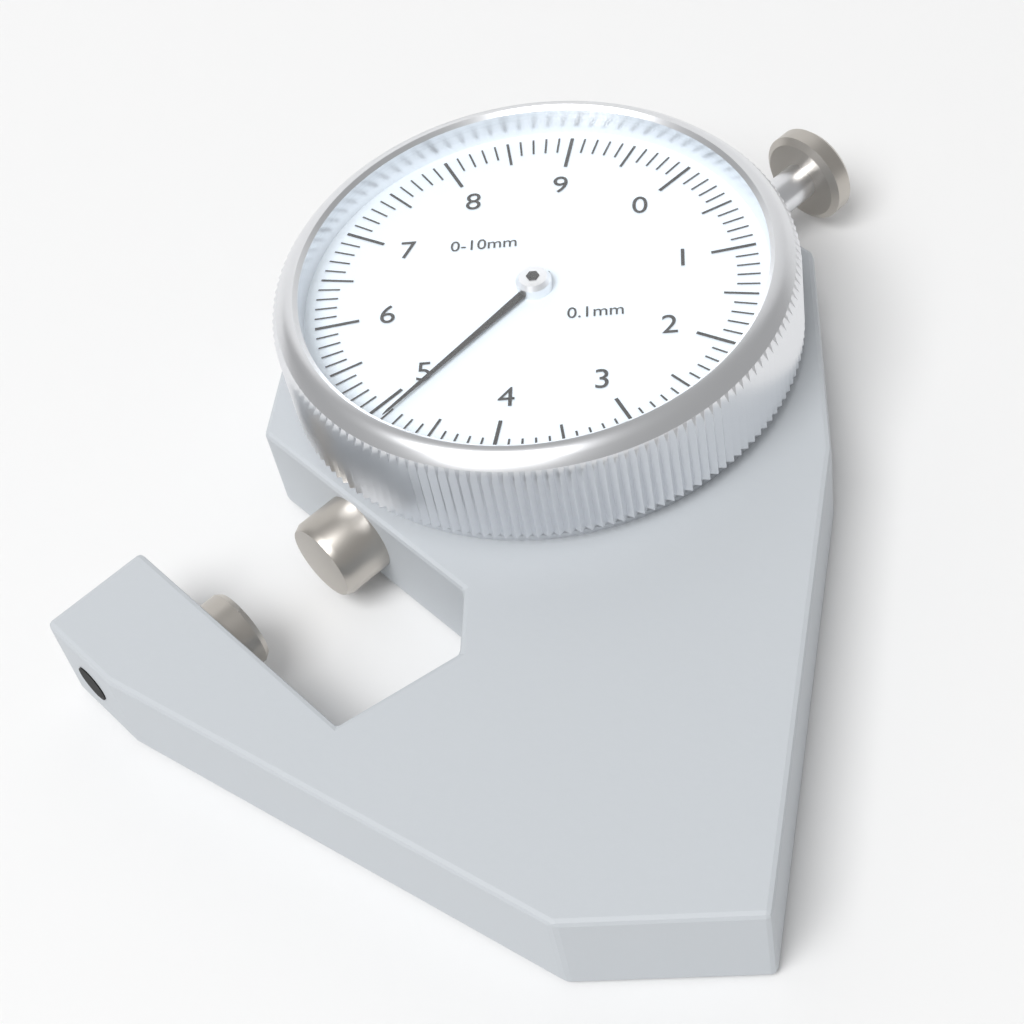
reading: 4.9 mm
